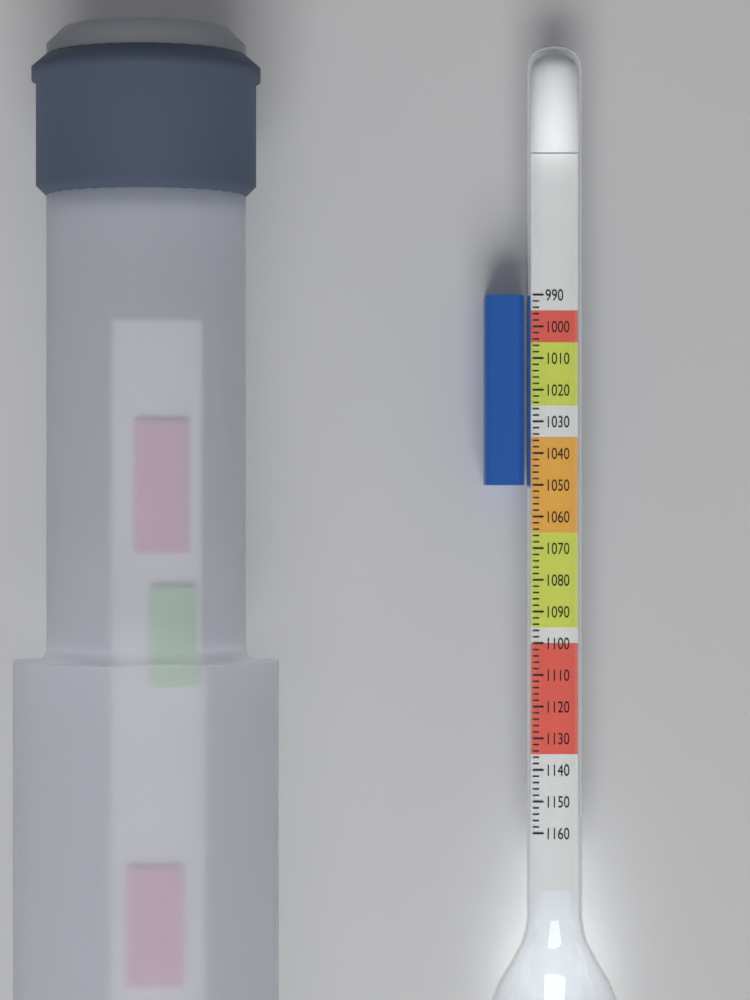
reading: 1050 (no unit)
